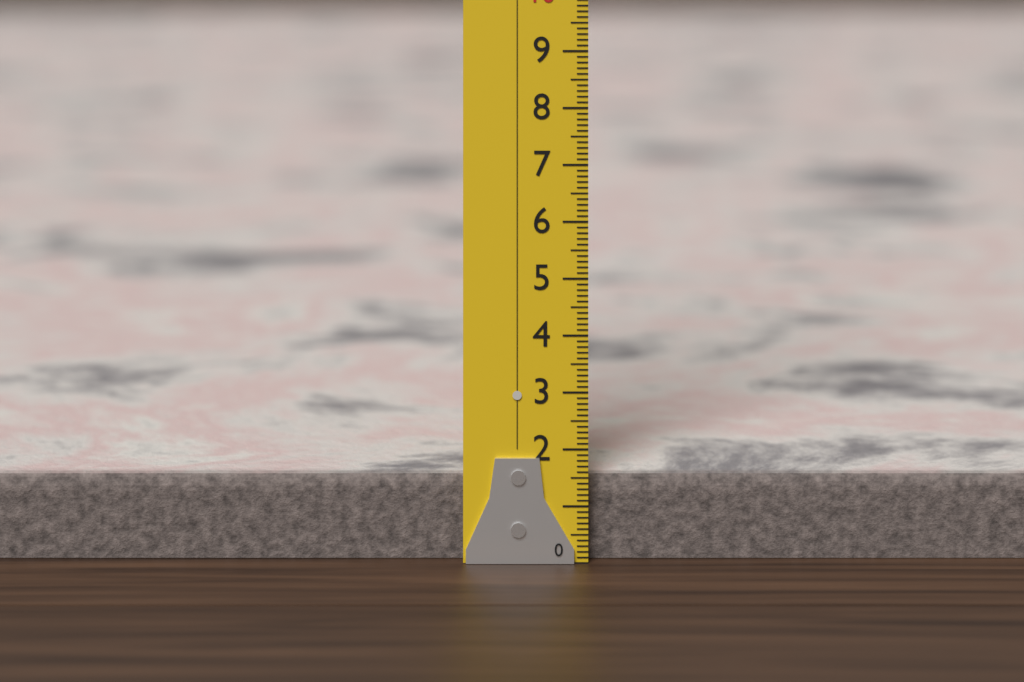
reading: 1.5 (no unit)
